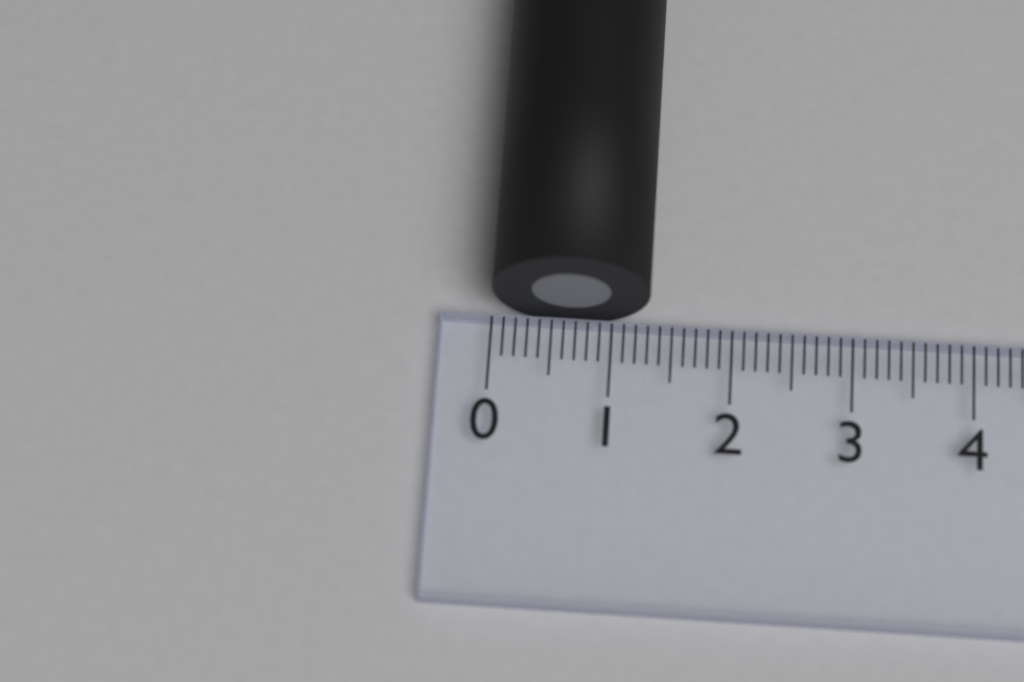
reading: 1.3 (no unit)
